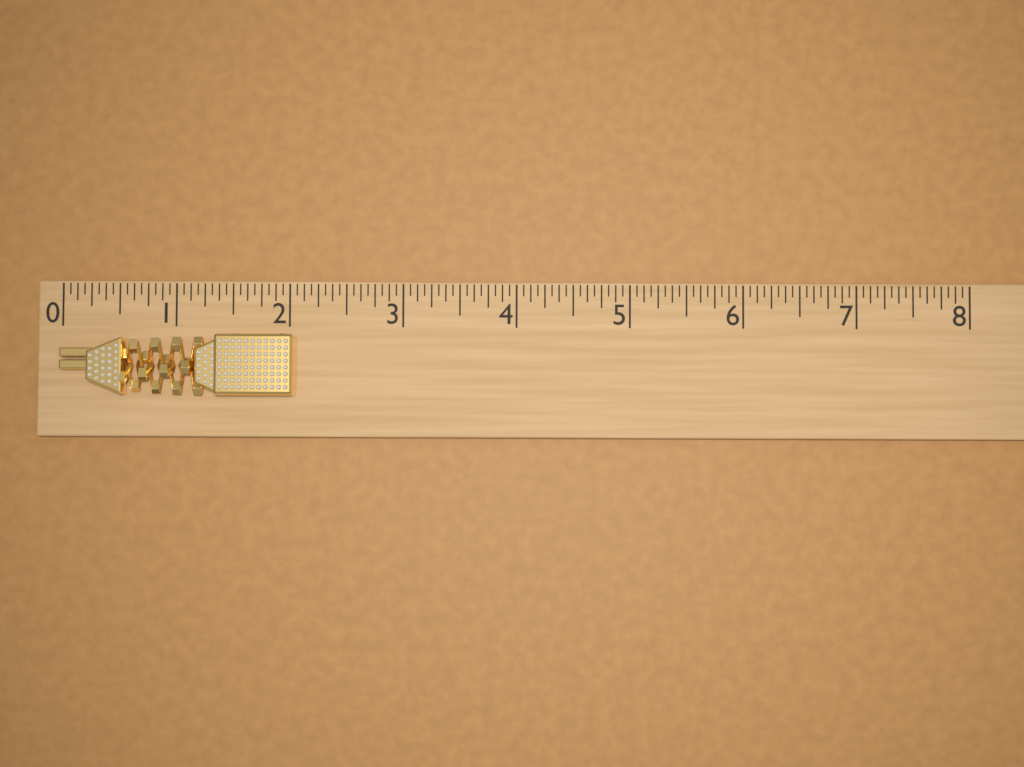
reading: 2.0625 (no unit)
